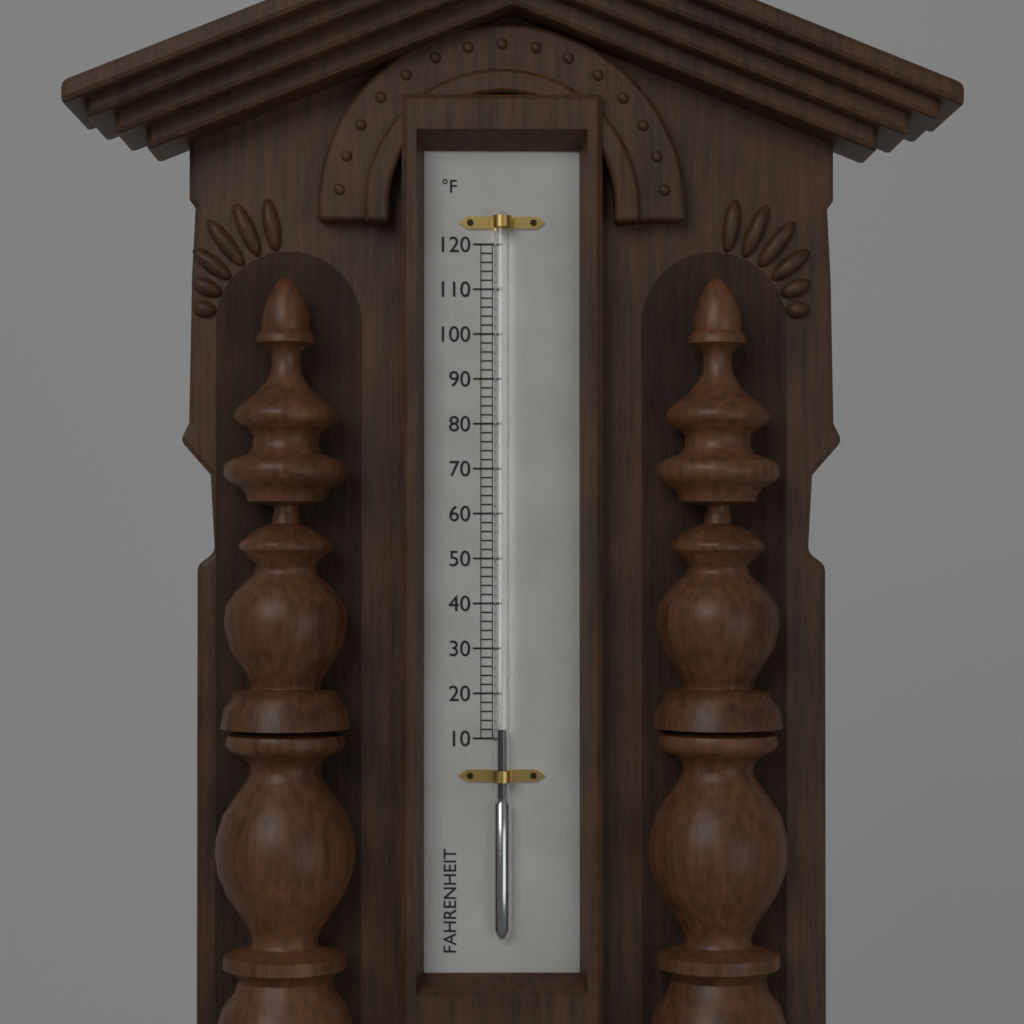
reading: 12 °F
